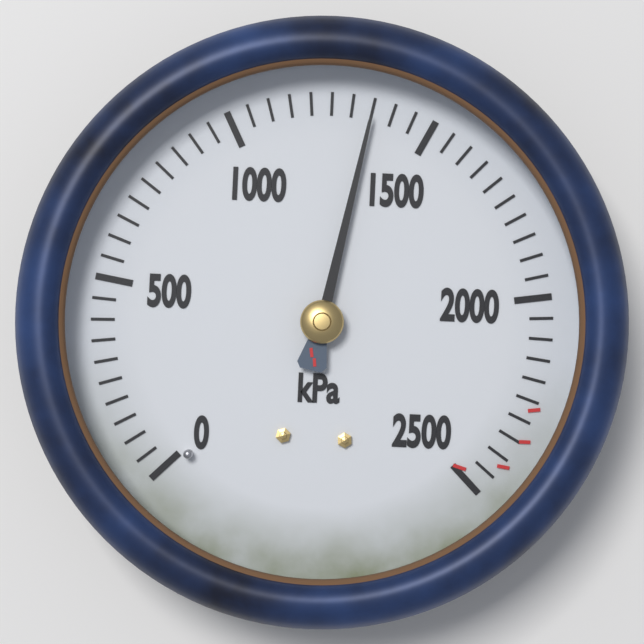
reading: 1350 kPa
